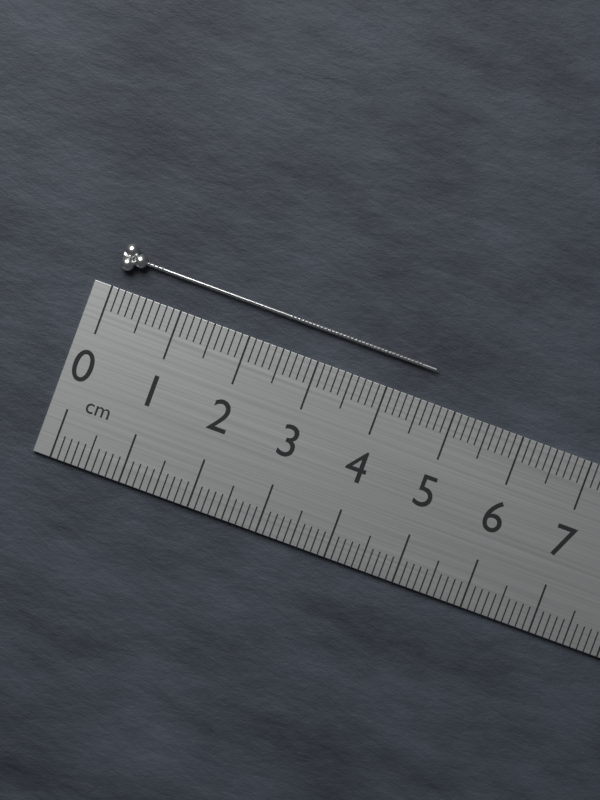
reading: 4.6 cm
